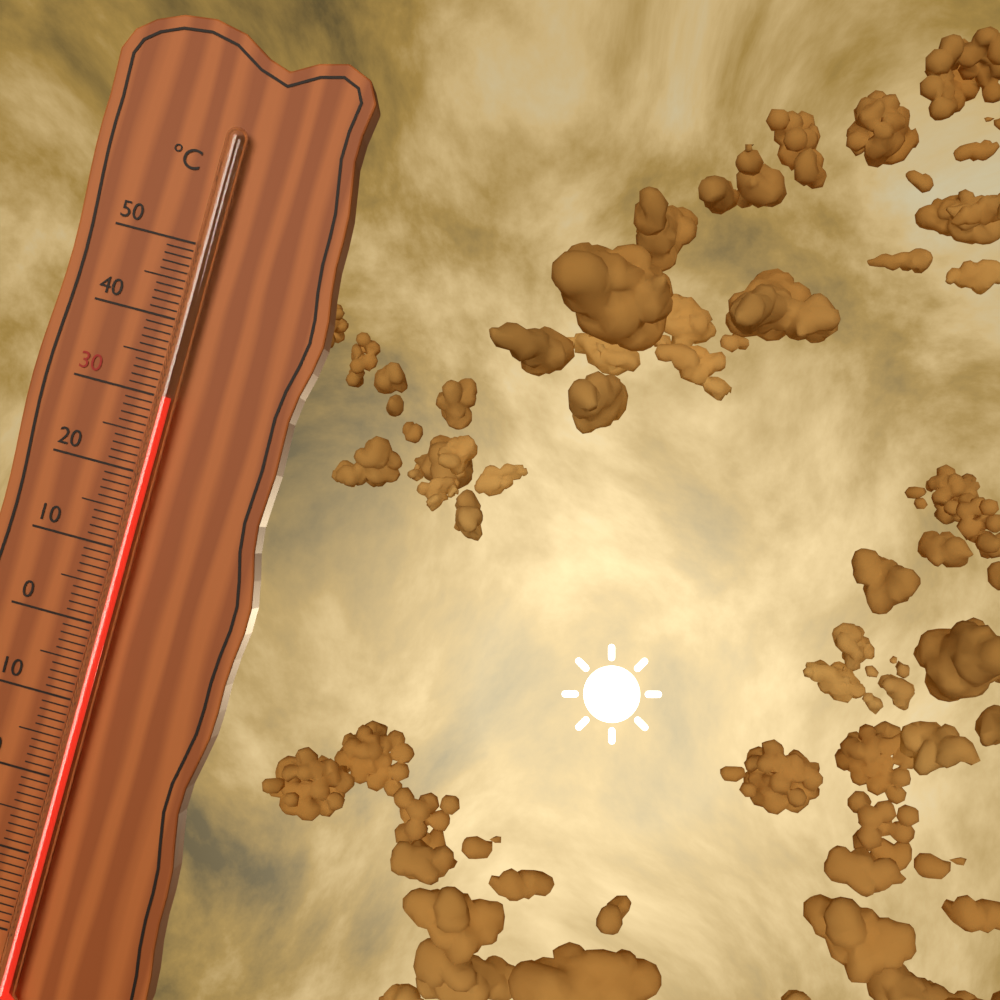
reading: 30 °C
